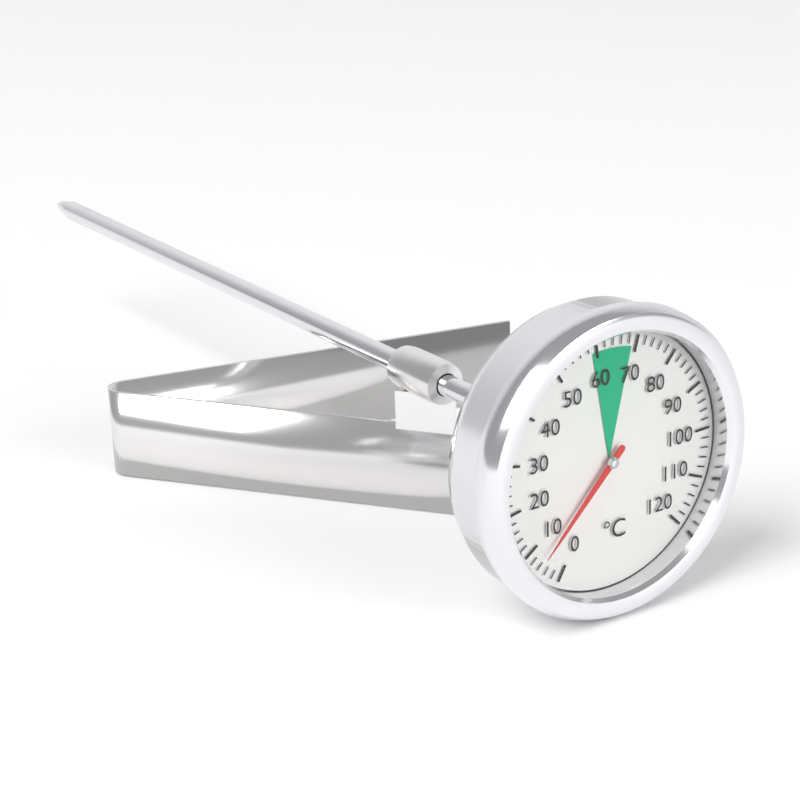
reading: 6 °C
